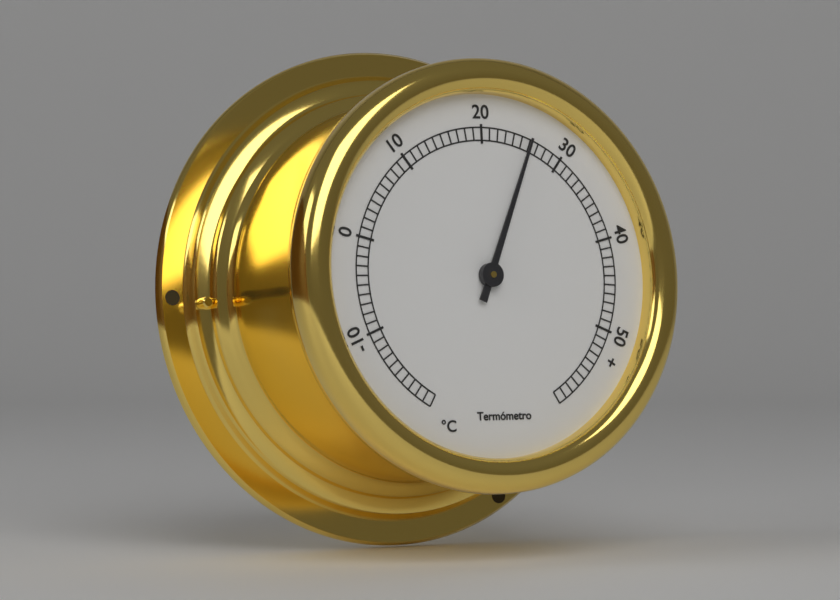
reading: 26 °C
